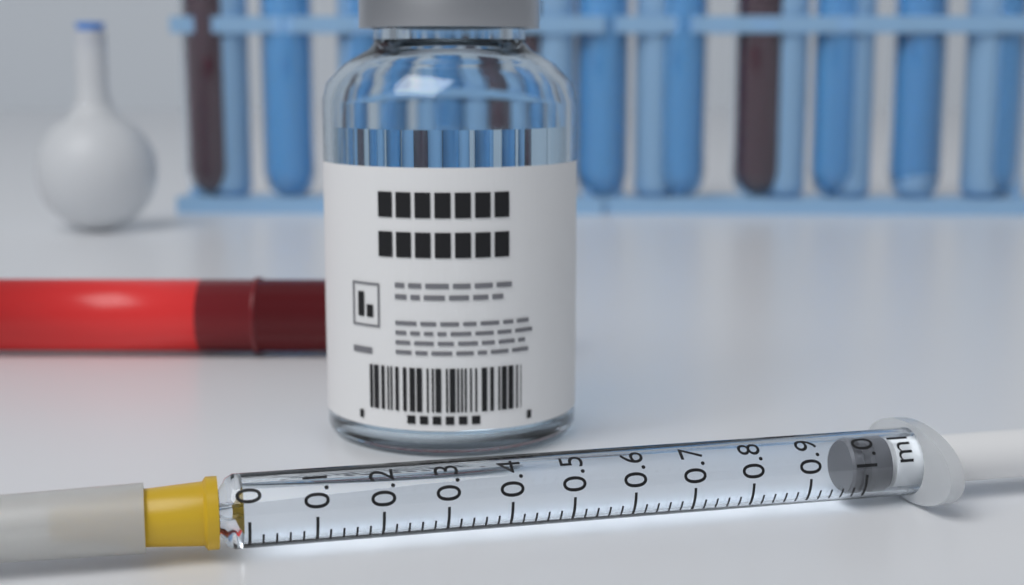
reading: 0.98 ml
